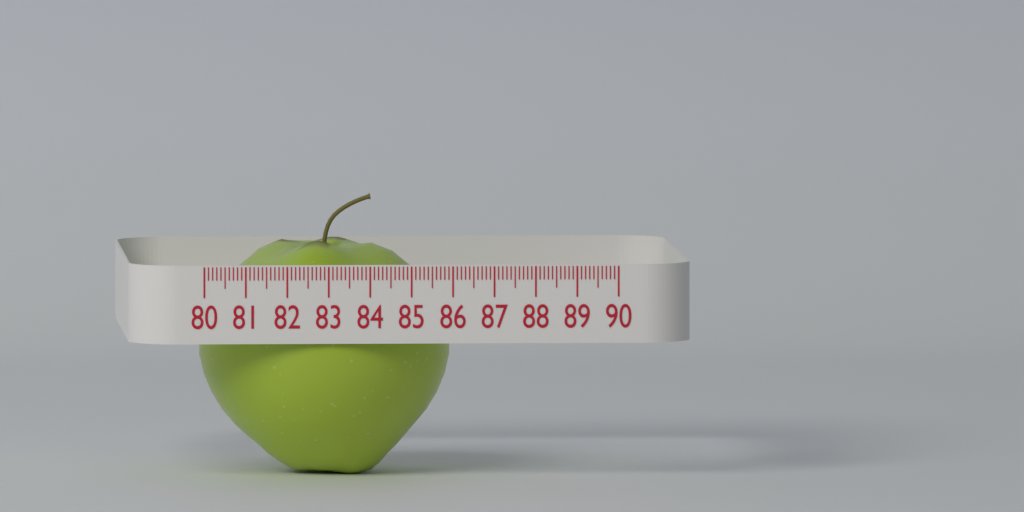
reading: 86.1 (no unit)
